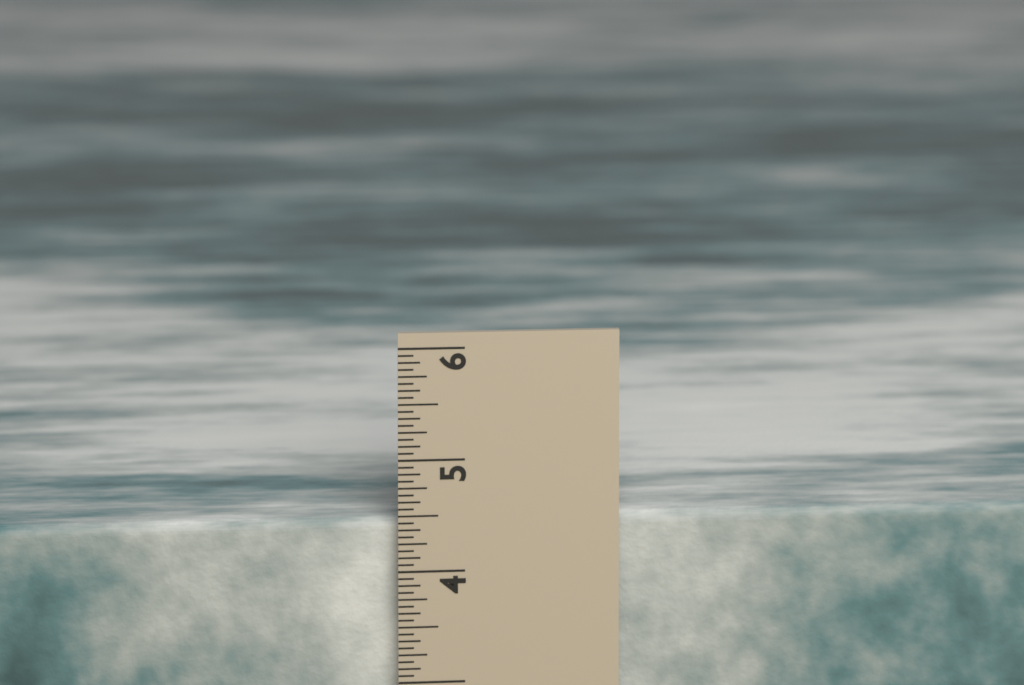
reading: 4.4375 in
